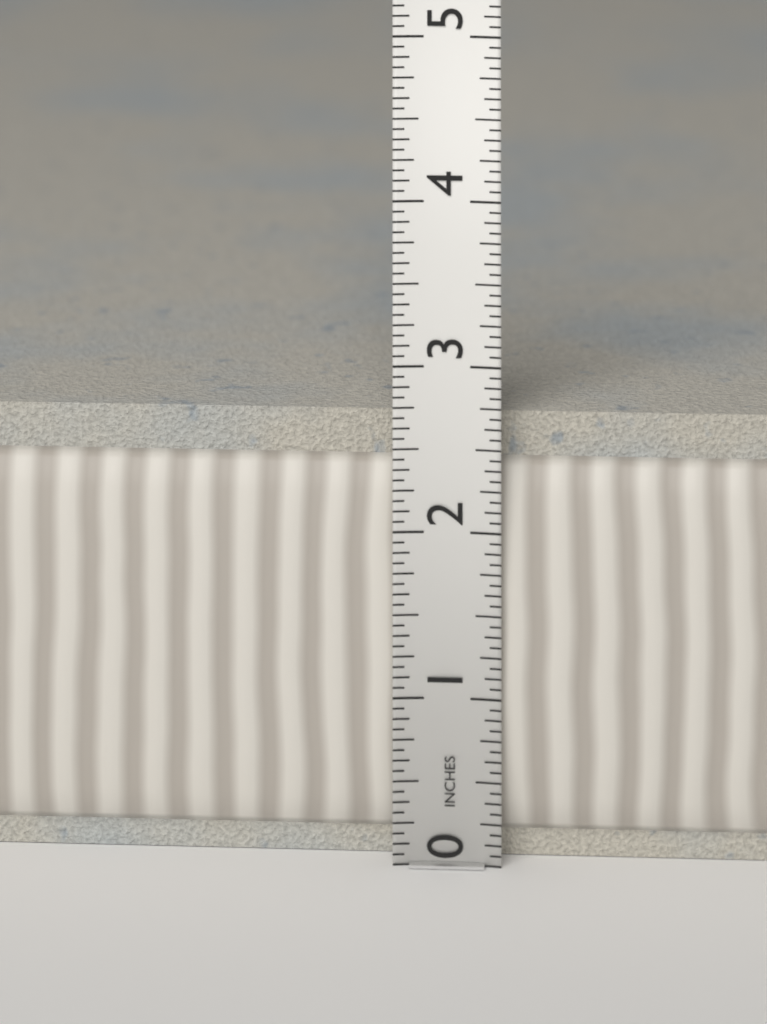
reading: 2.6875 in
